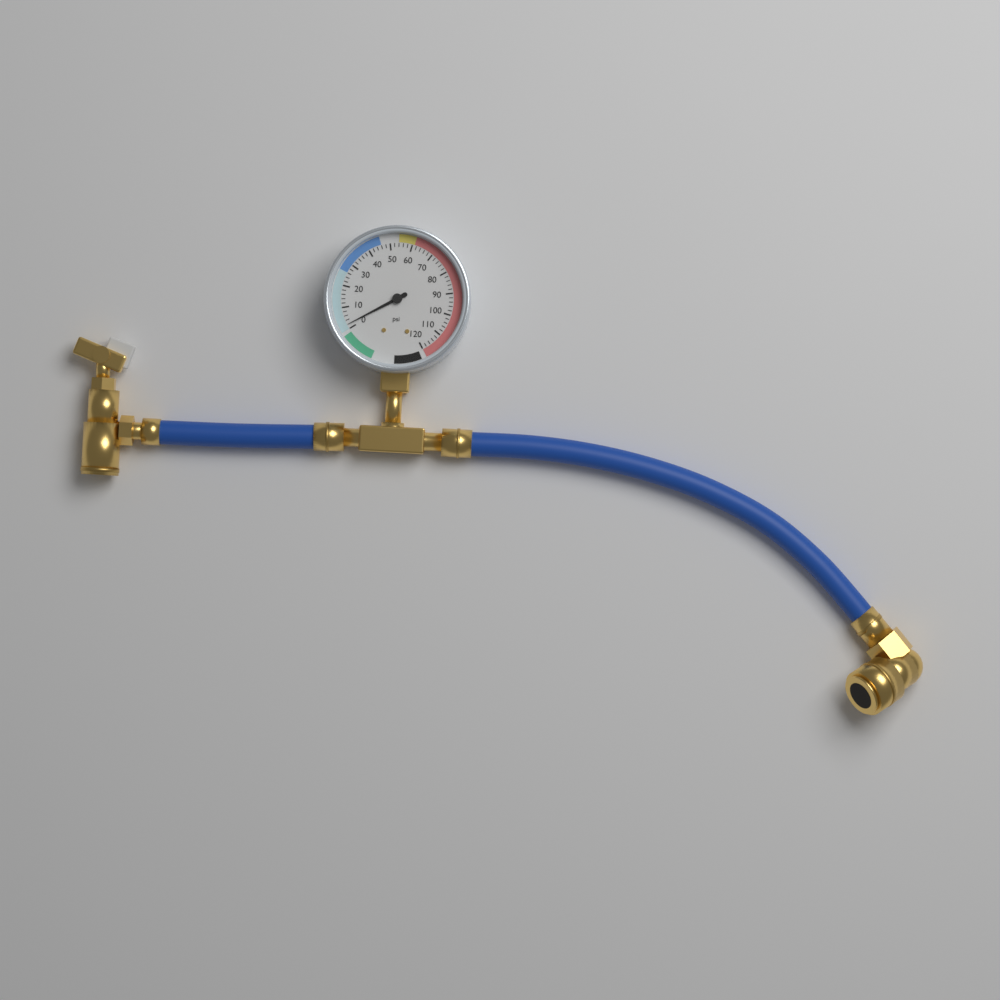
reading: 2 psi
